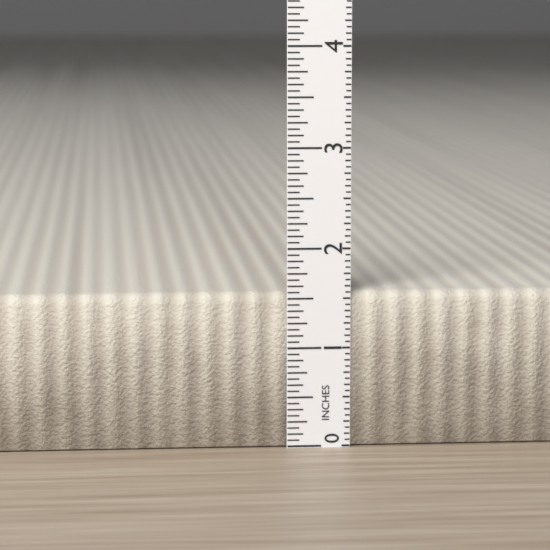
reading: 1.5625 in
